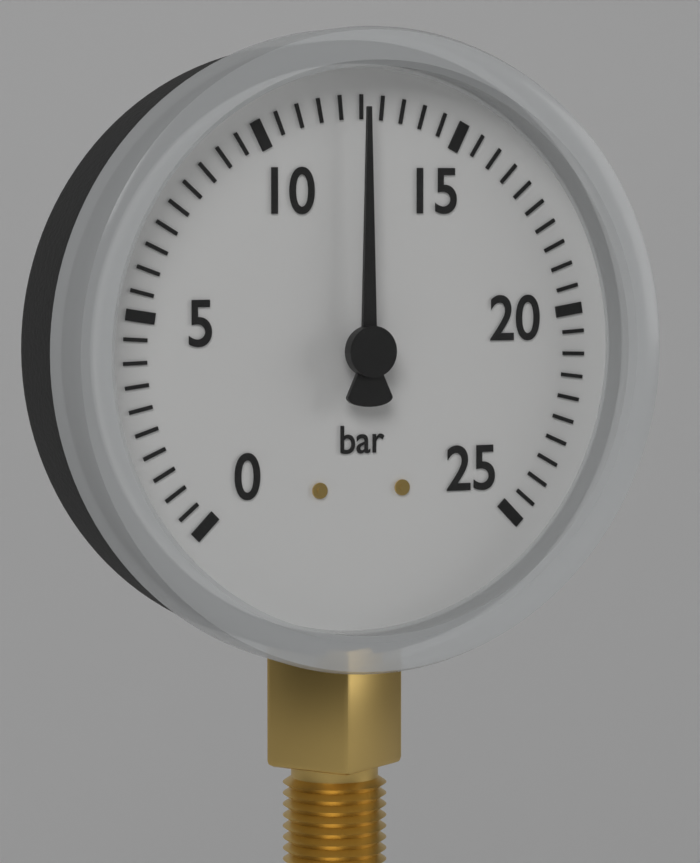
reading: 12.5 bar
